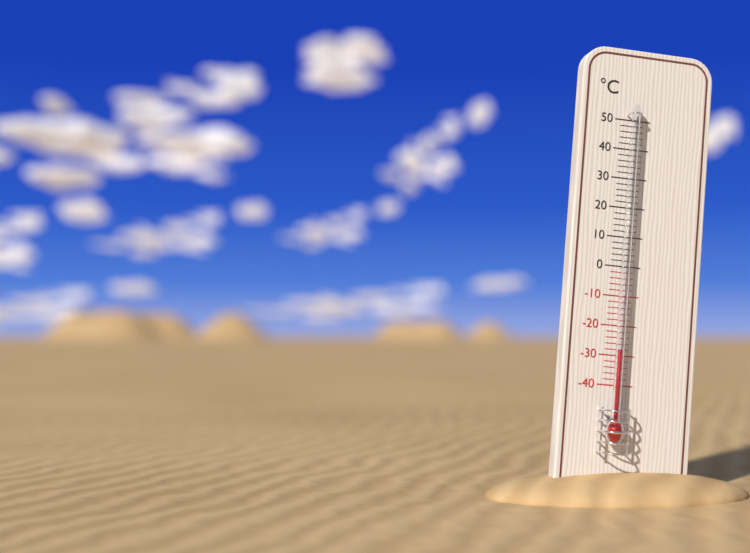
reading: -28 °C
